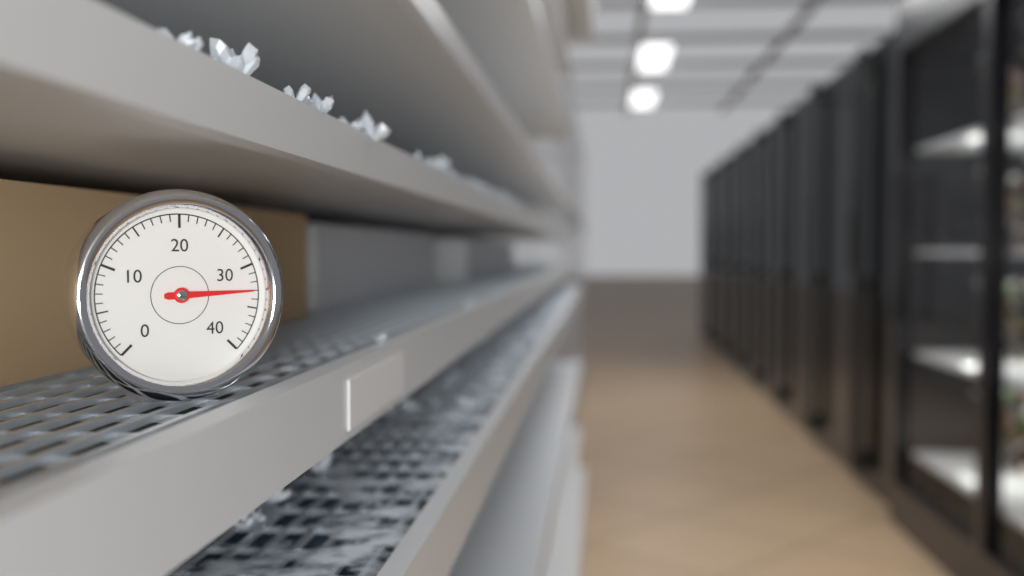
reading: 33 (no unit)
